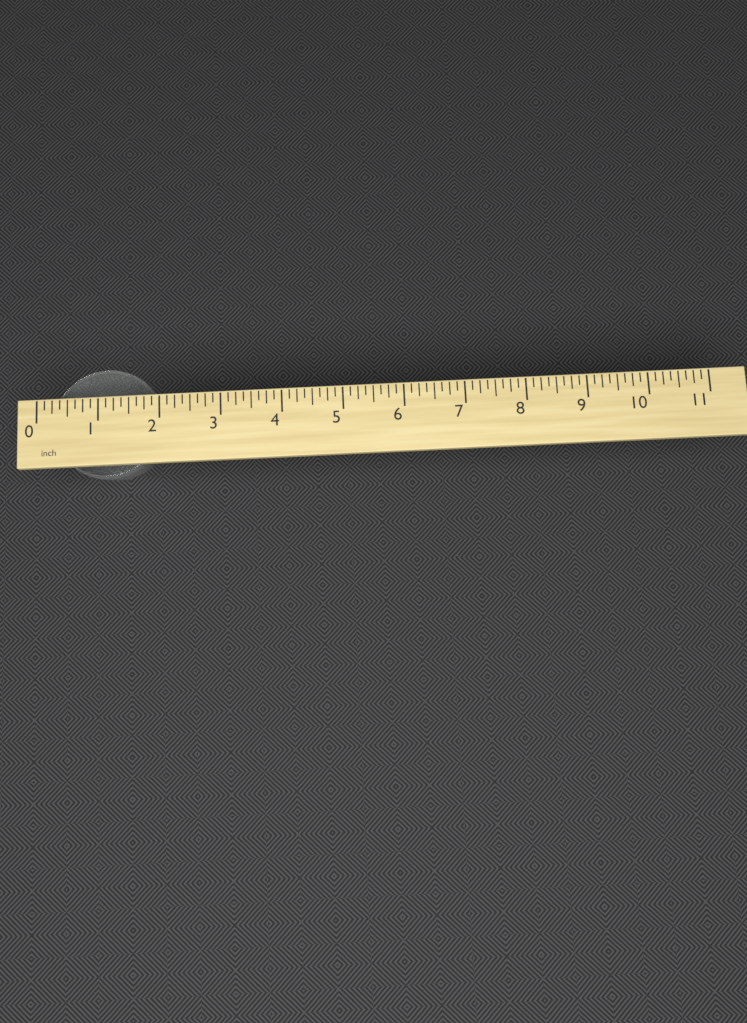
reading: 2.250 inch
